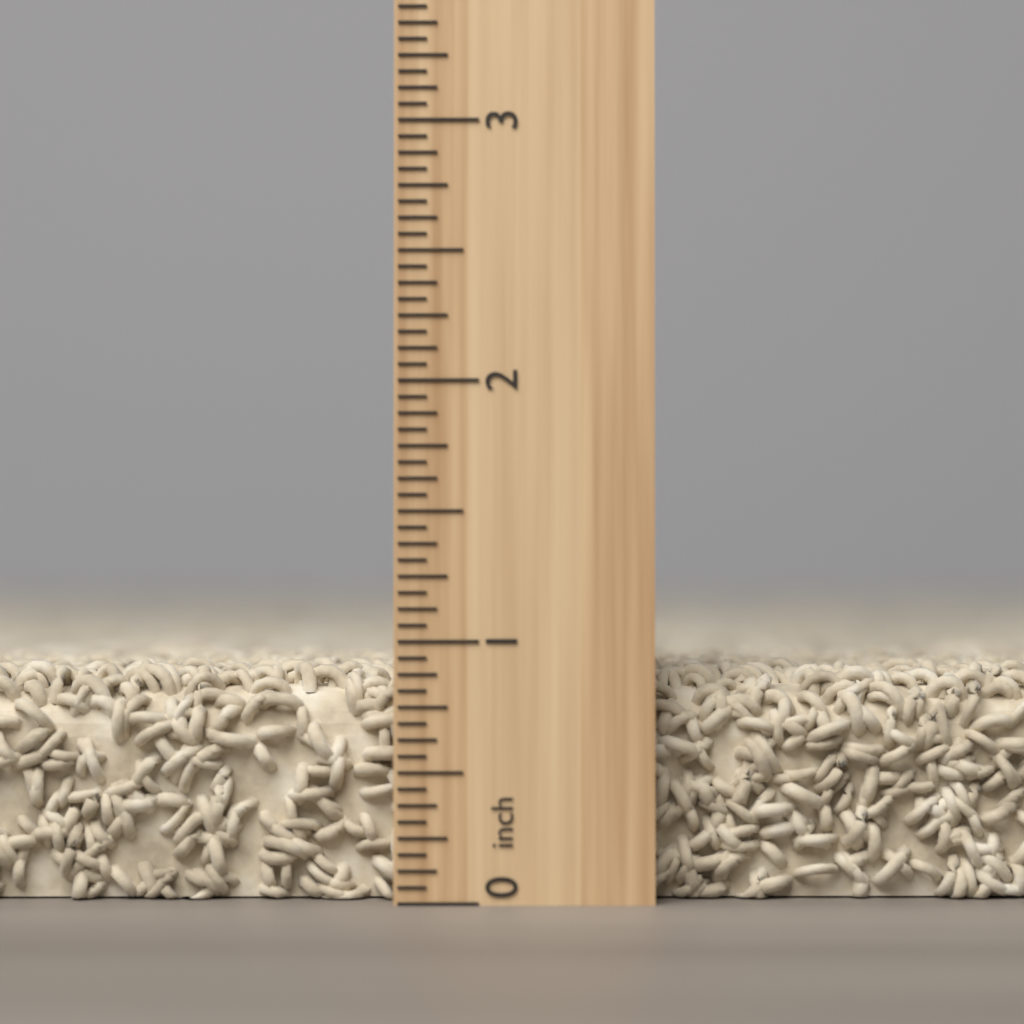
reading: 0.9375 inch
